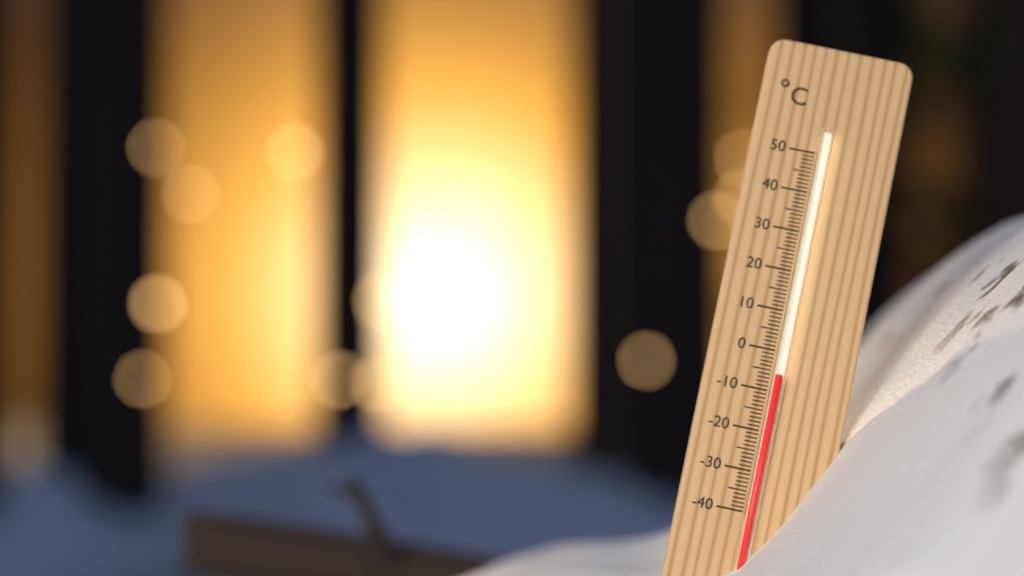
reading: -6 °C
